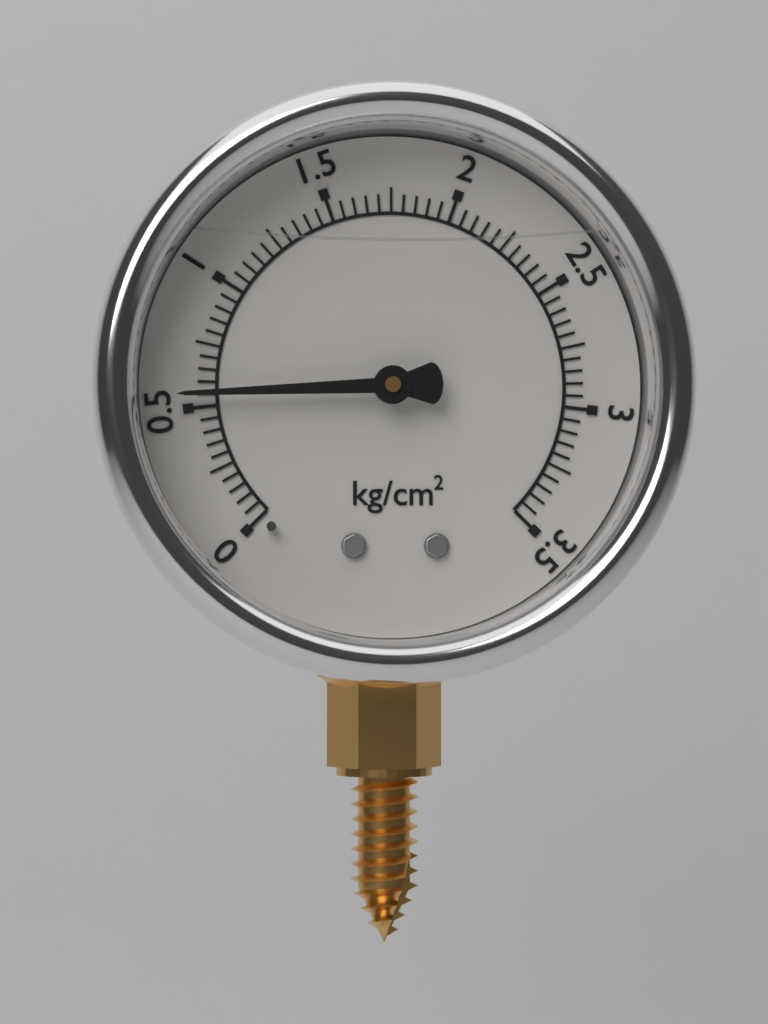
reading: 0.55 kg/cm²
